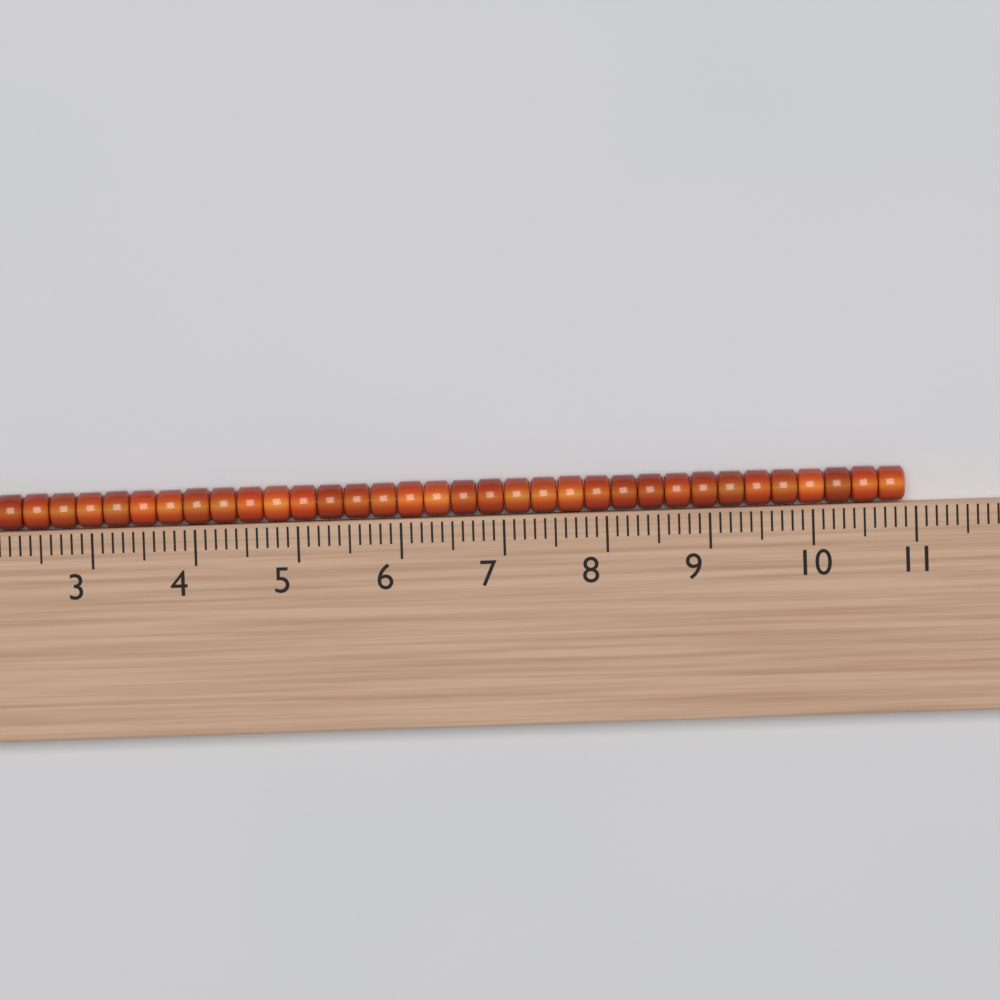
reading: 10.9 (no unit)
